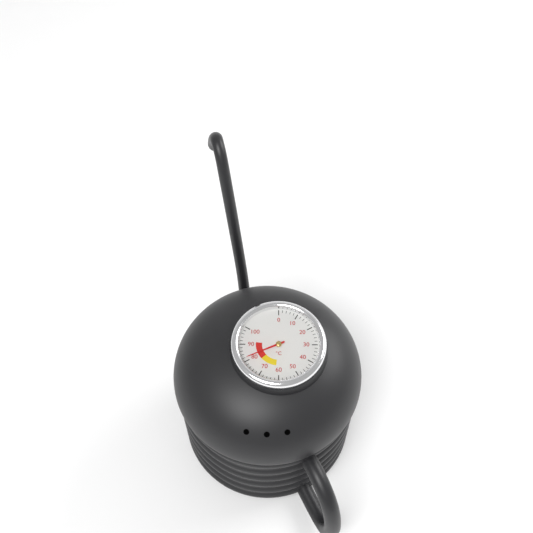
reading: 82 °C
